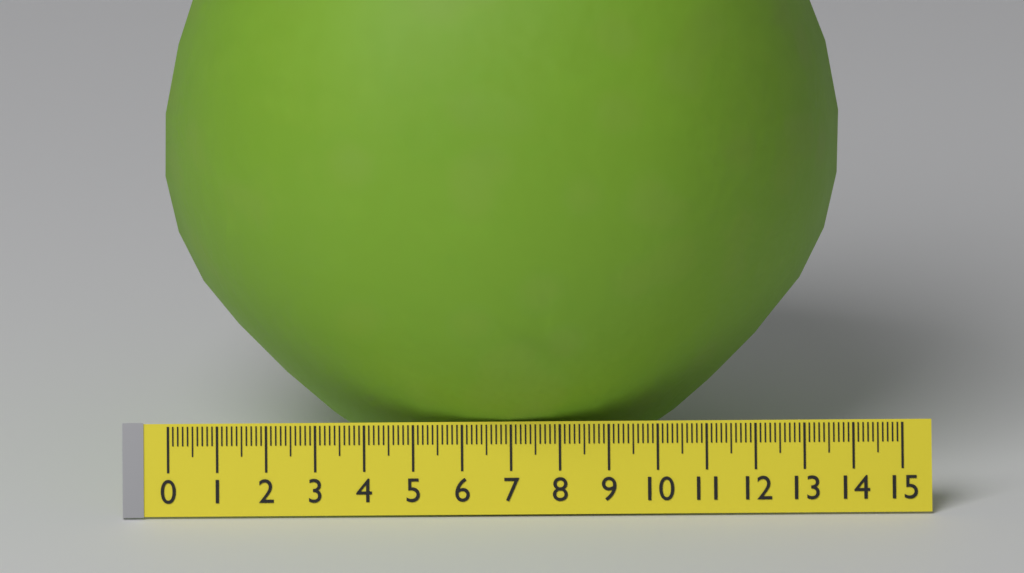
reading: 13.9 (no unit)
